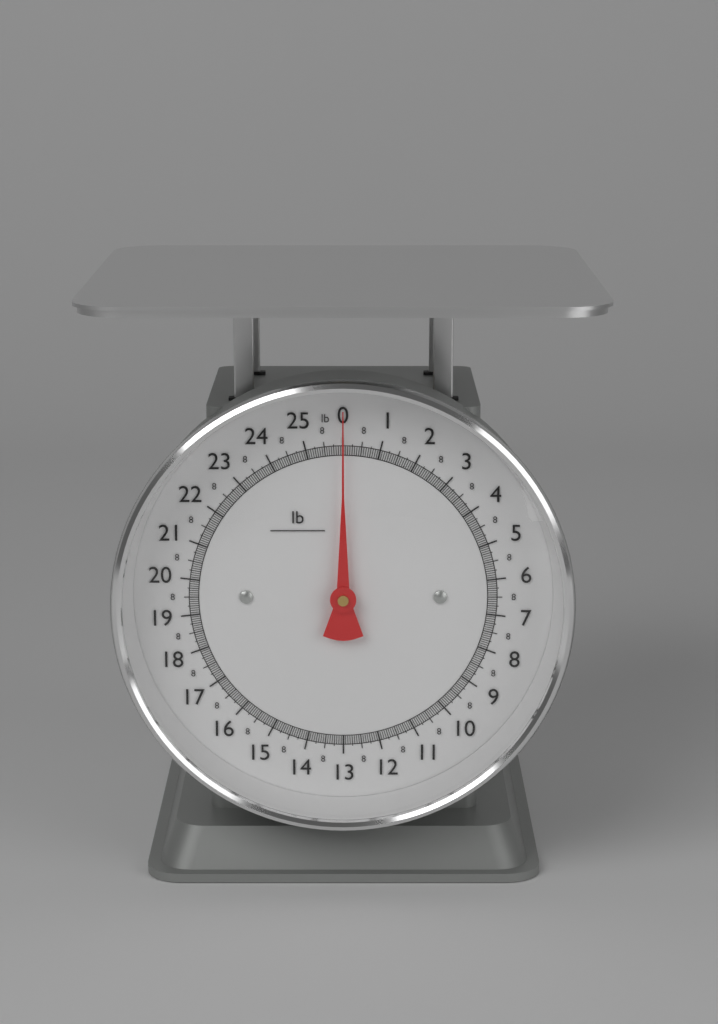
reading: 0.0000 lb
